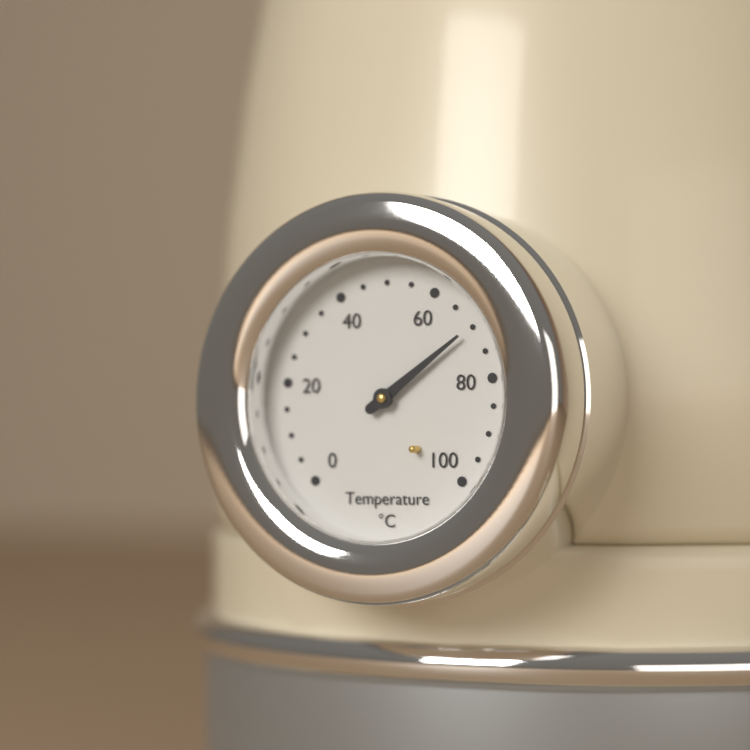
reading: 70 °C
